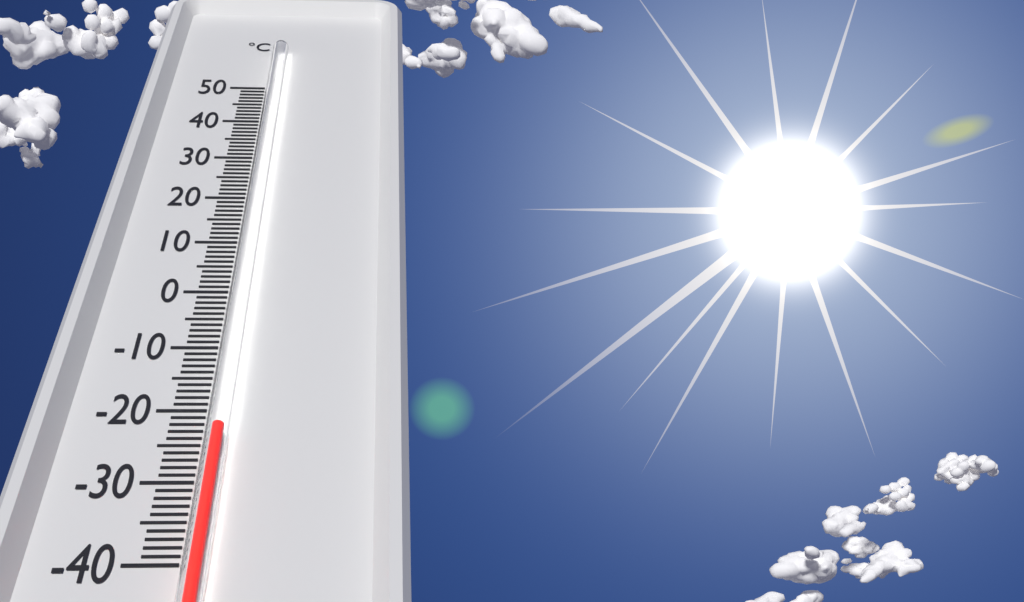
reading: -24 °C
